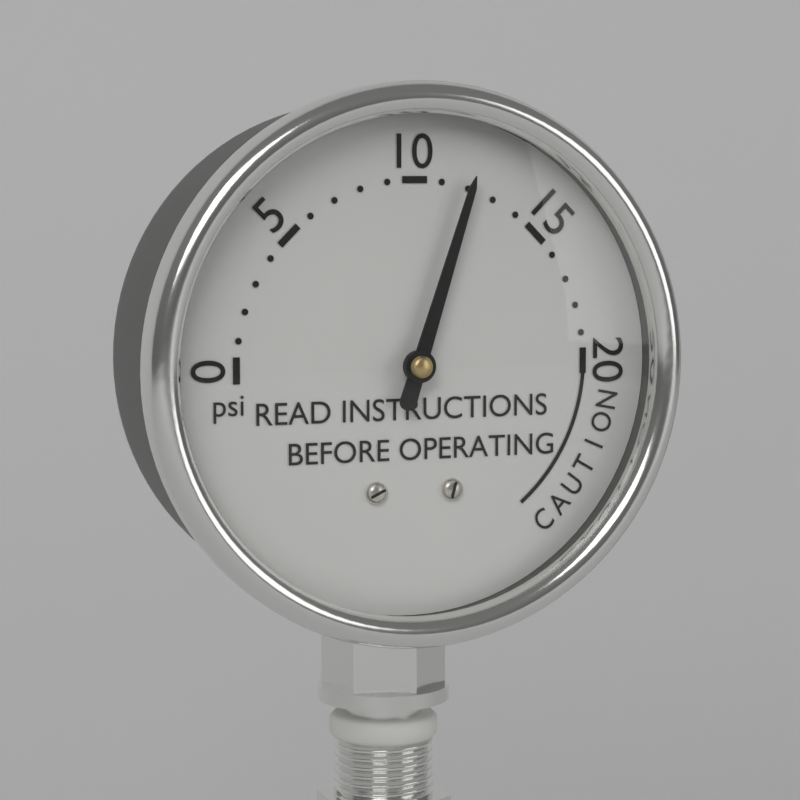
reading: 12 psi
